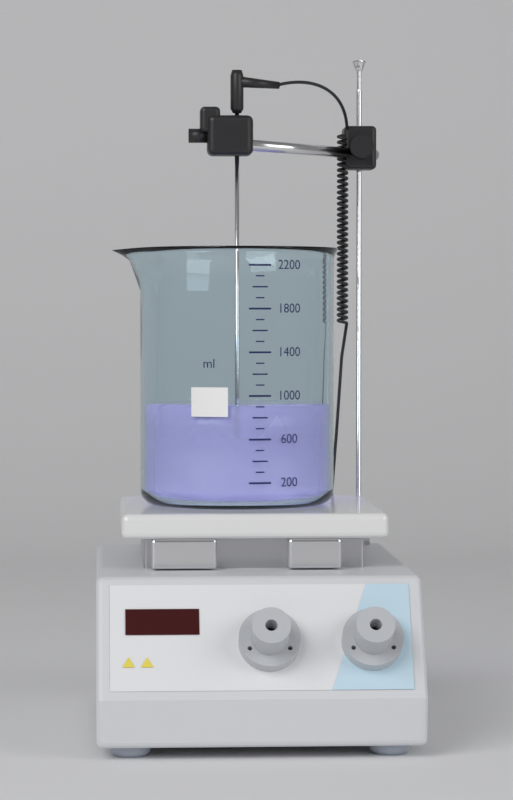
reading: 900 ml
